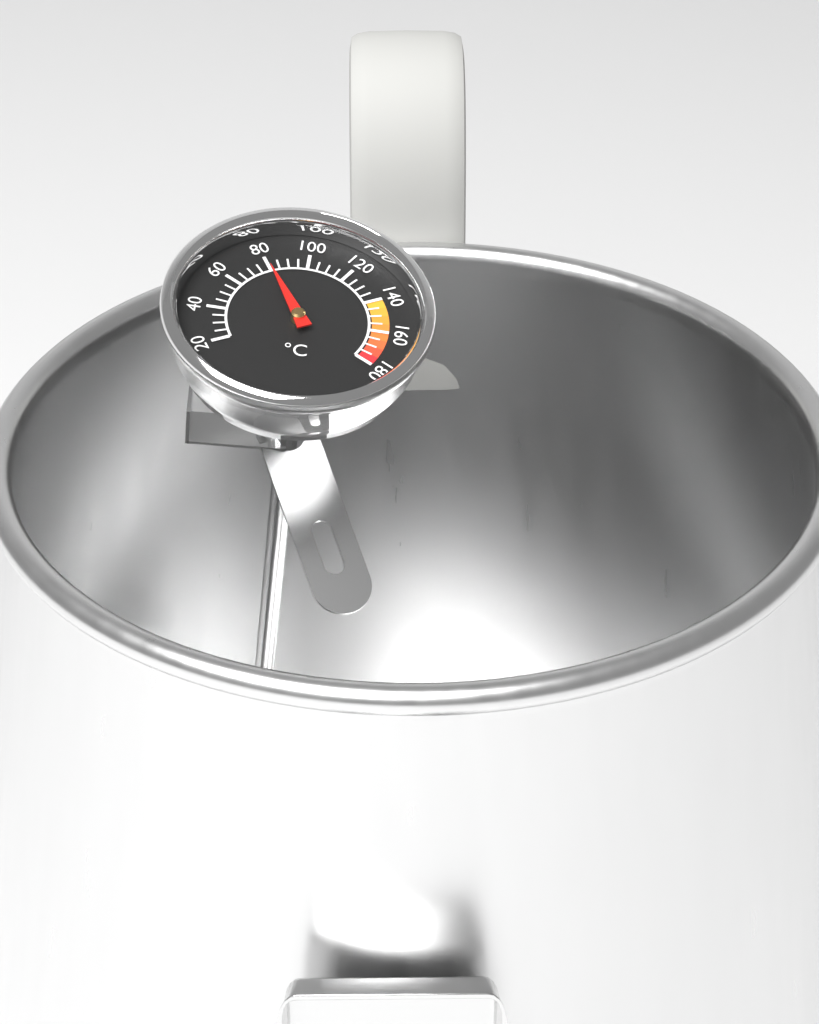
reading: 80 °C
